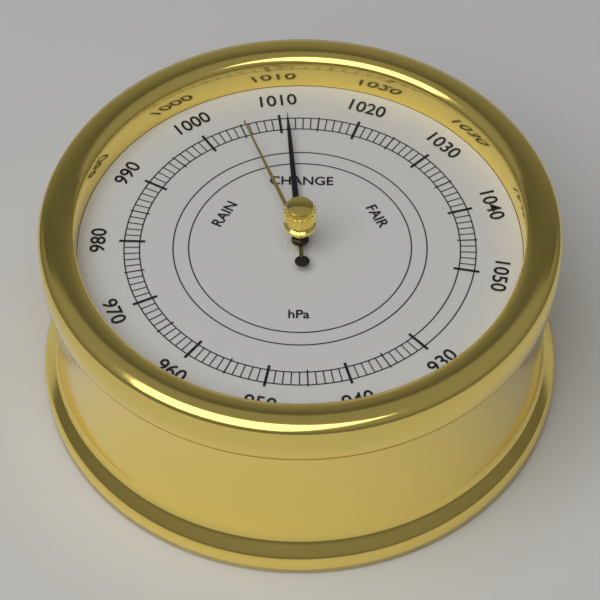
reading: 1011 hPa
